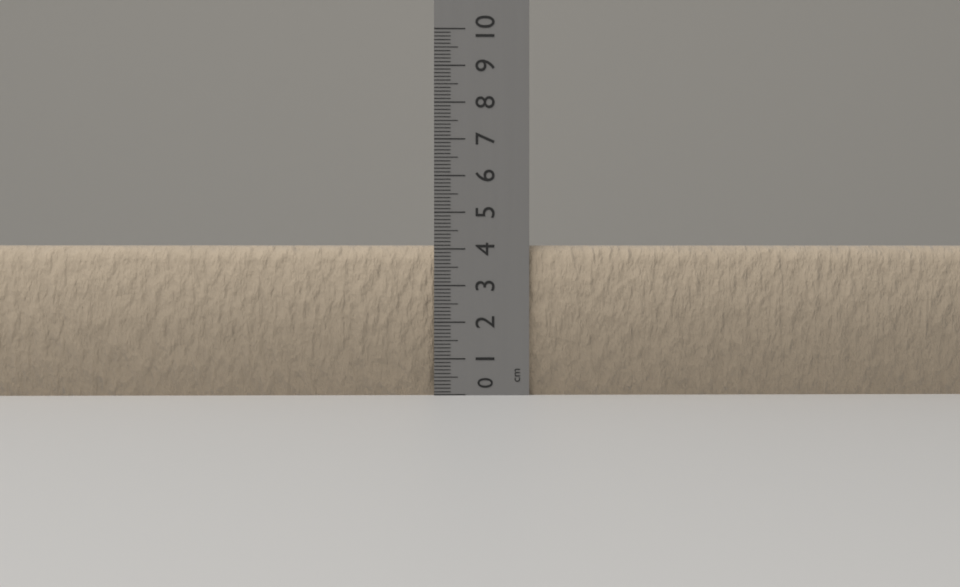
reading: 4.1 cm
